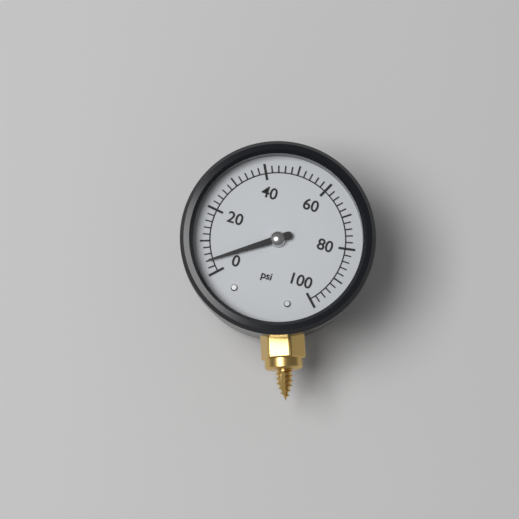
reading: 4 psi
